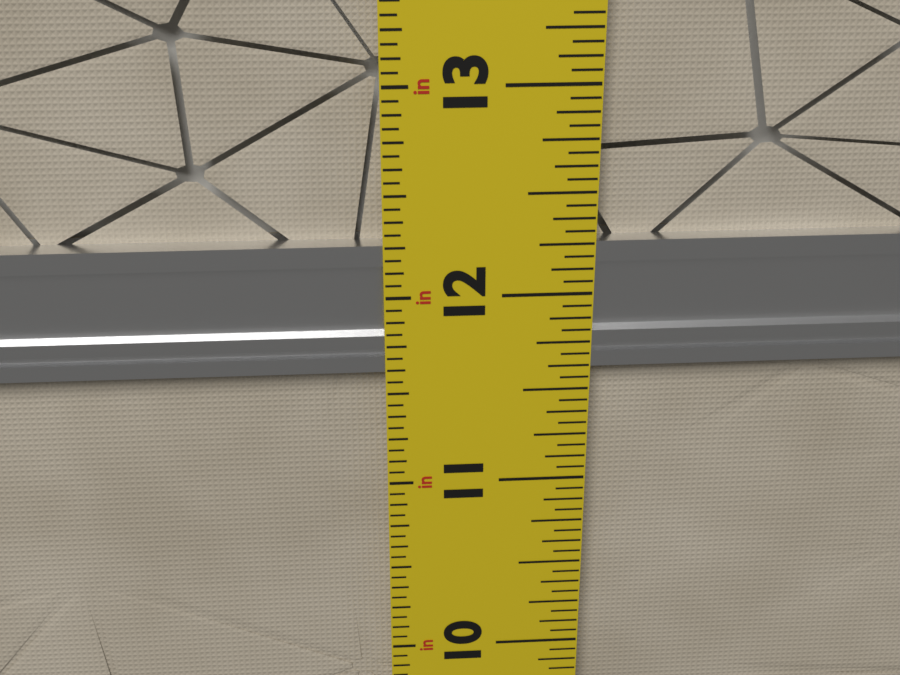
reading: 12.2500 in
